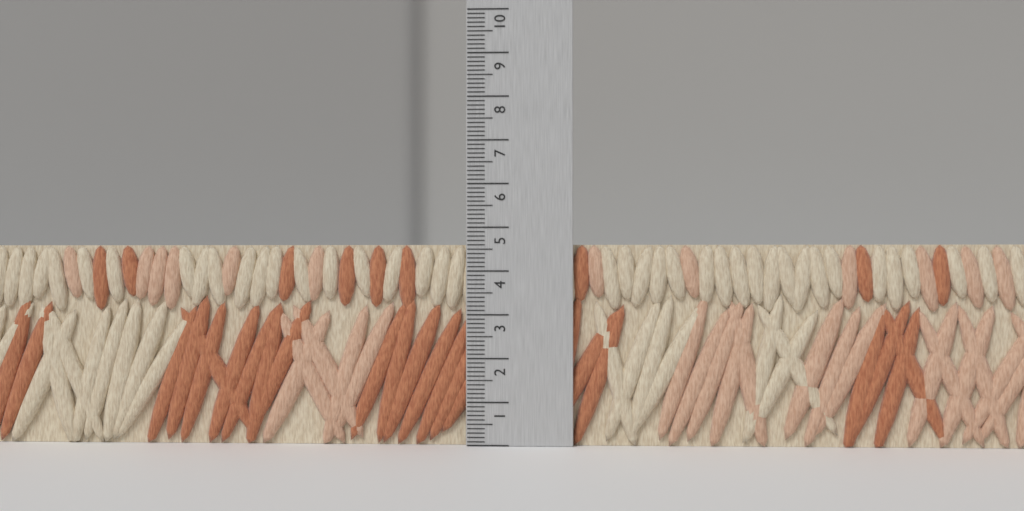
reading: 4.6 (no unit)
